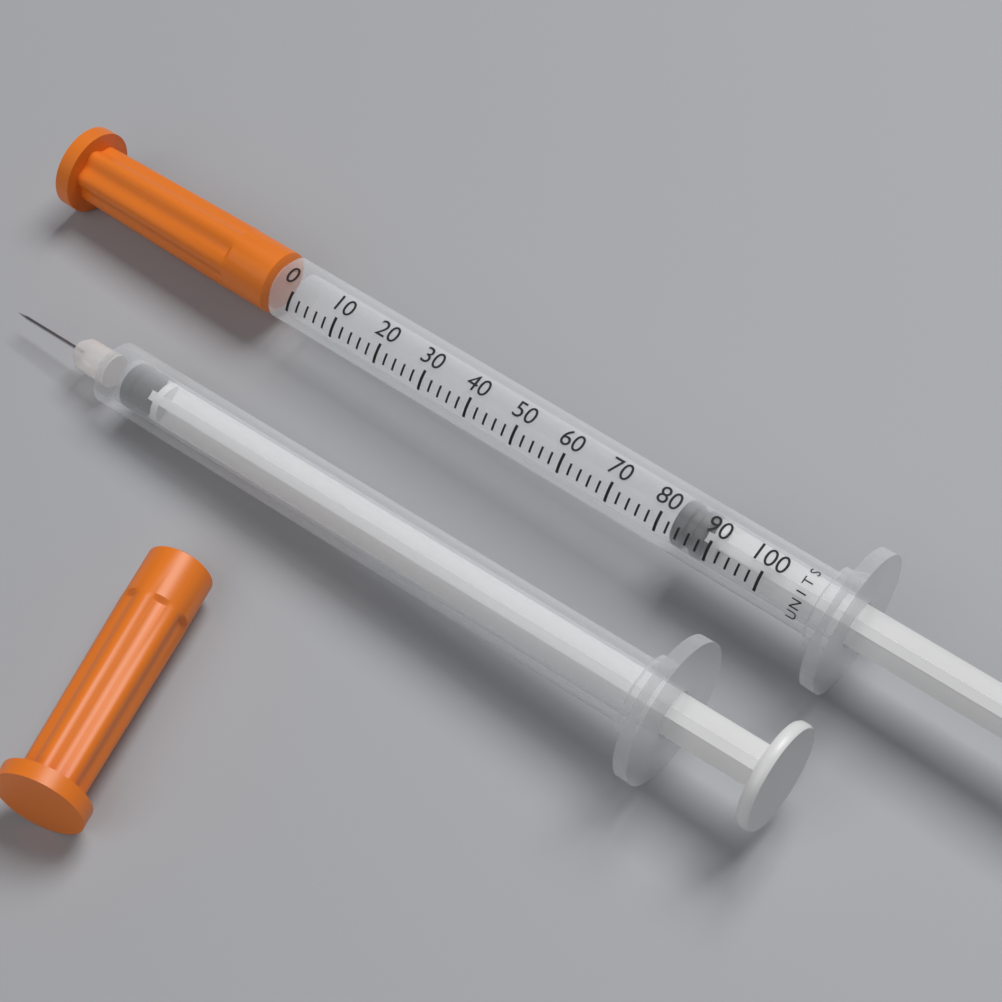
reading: 82 units
